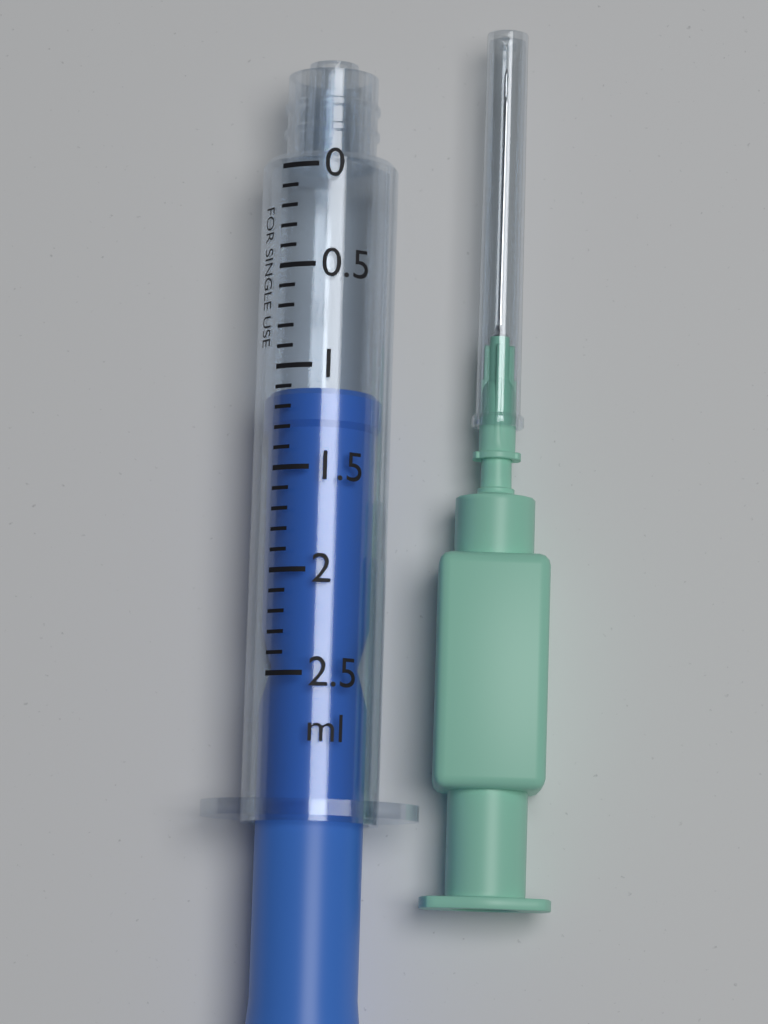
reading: 1.1 ml
